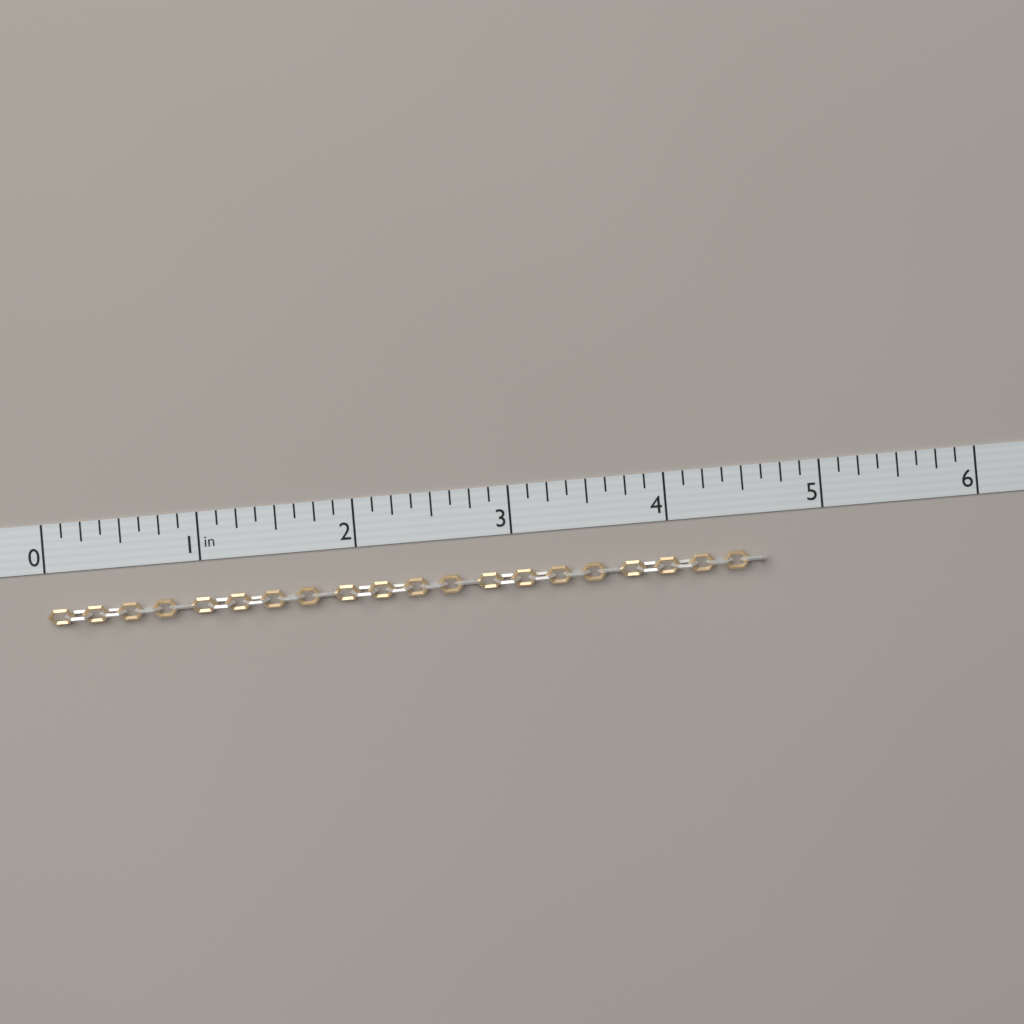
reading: 4.625 in
